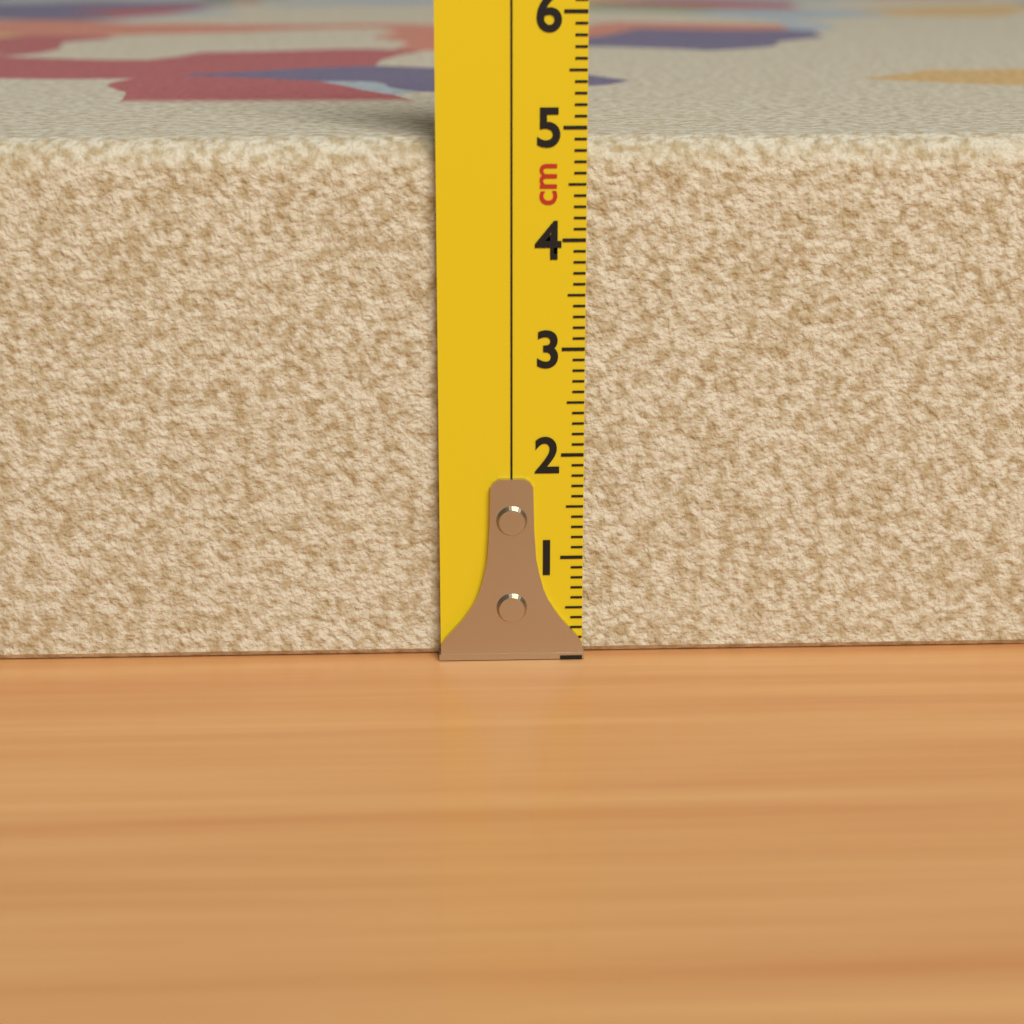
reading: 4.9 cm
